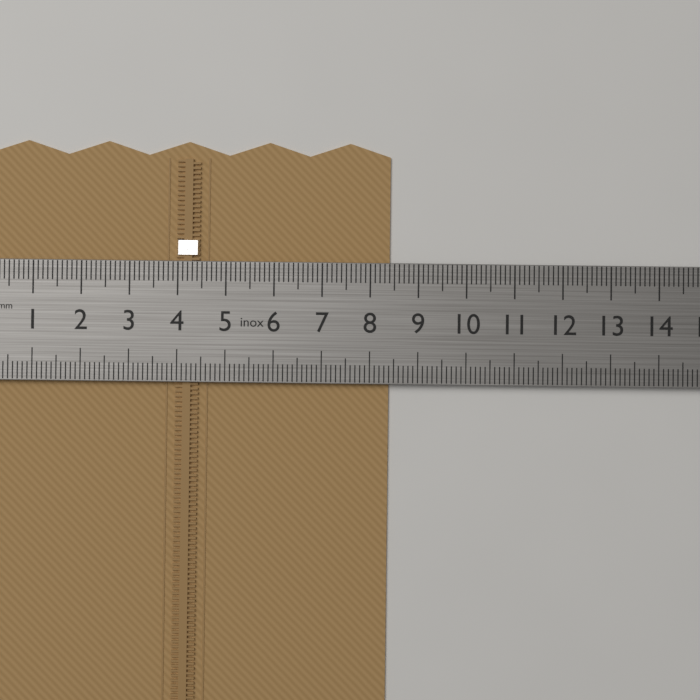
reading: 8.4 cm
